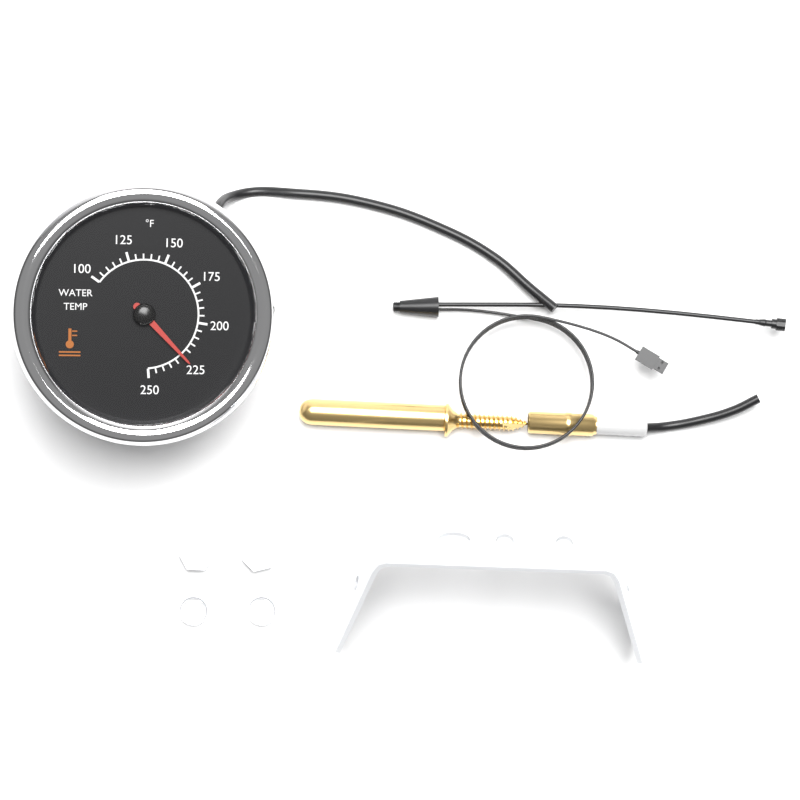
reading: 225 °F
